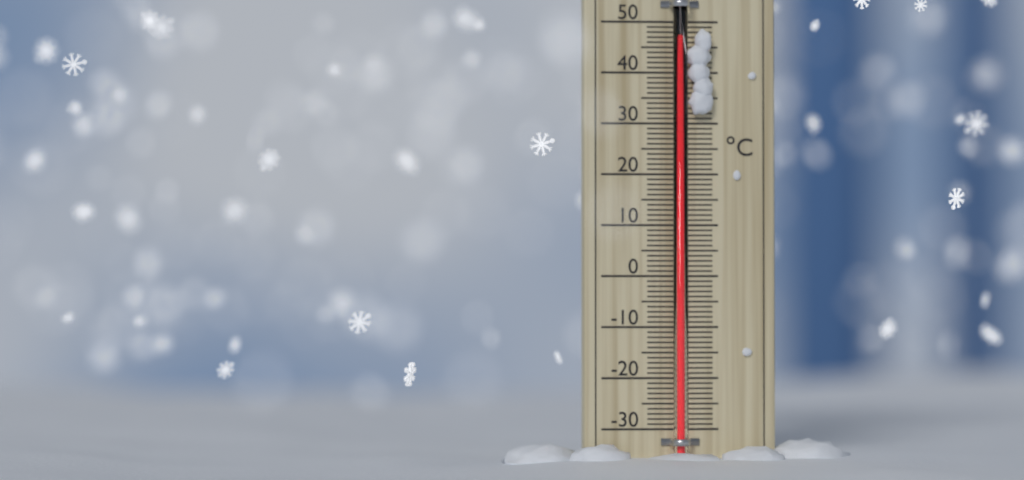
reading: 46 °C
